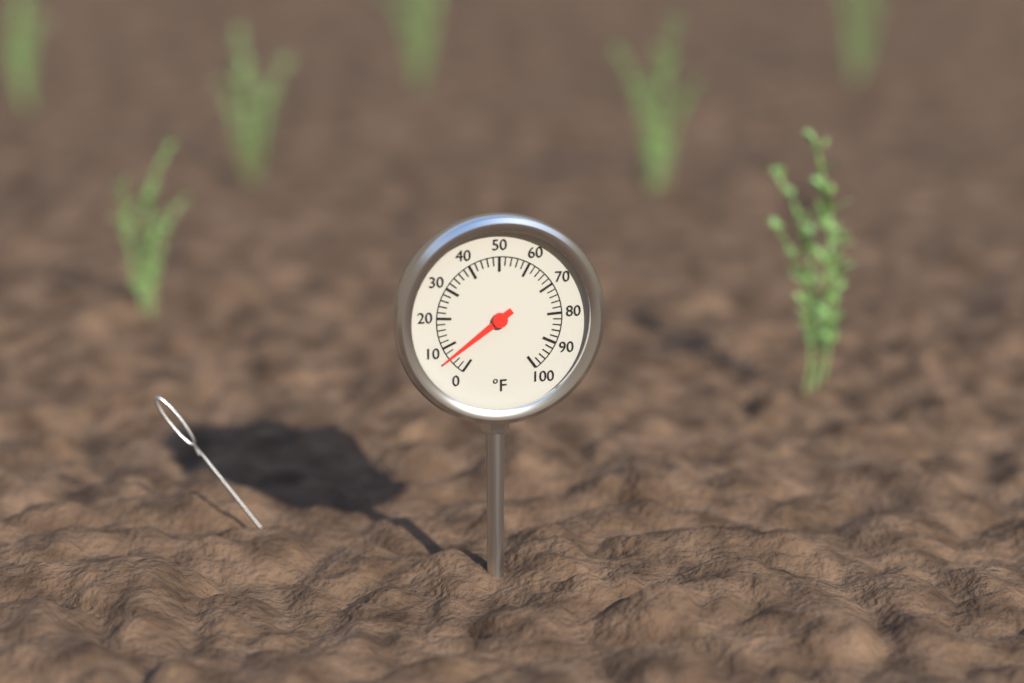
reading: 6 °F
